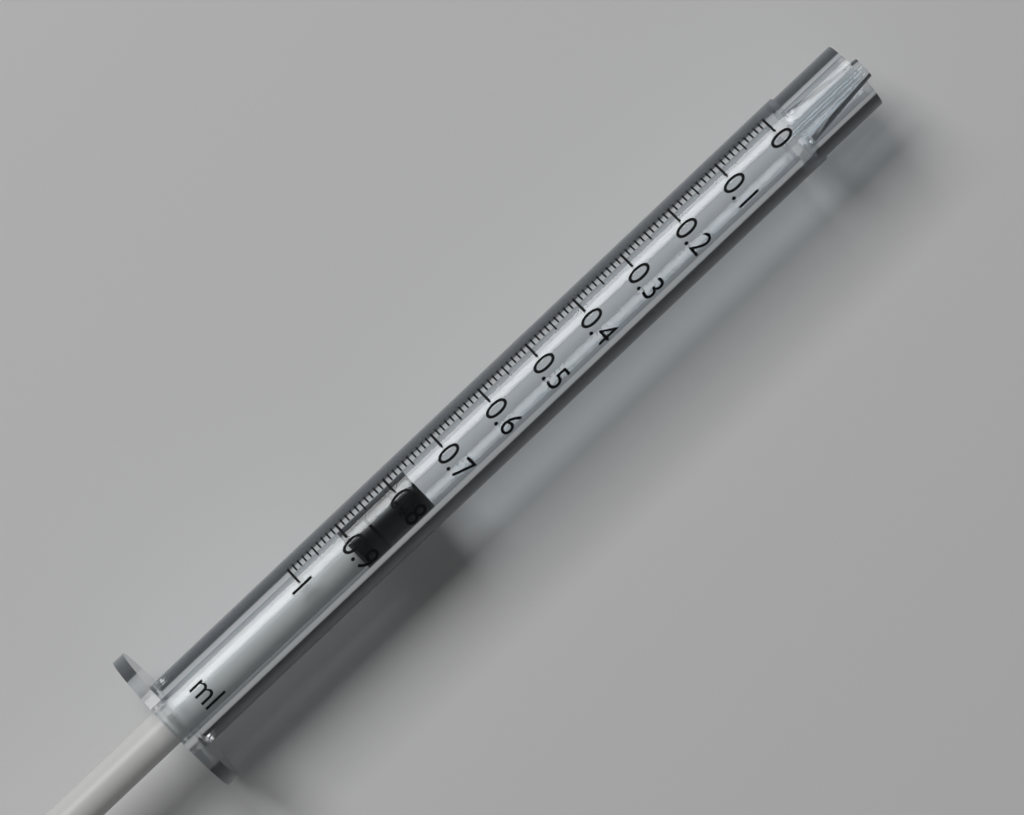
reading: 0.77 ml
